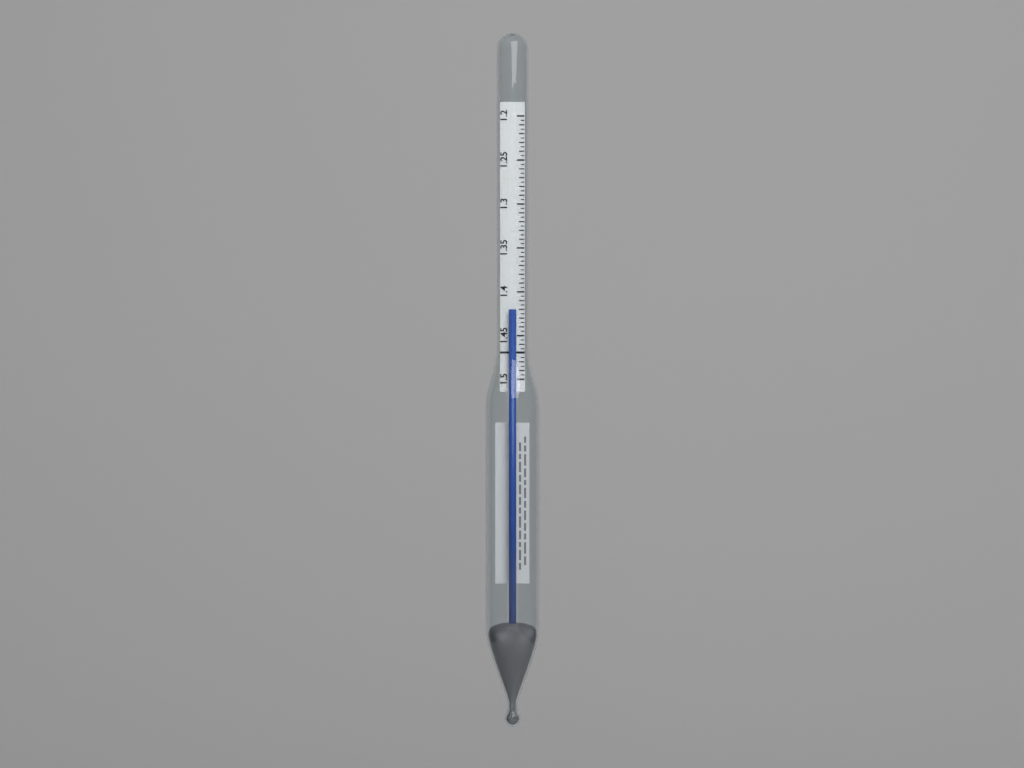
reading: 1.420 (no unit)
